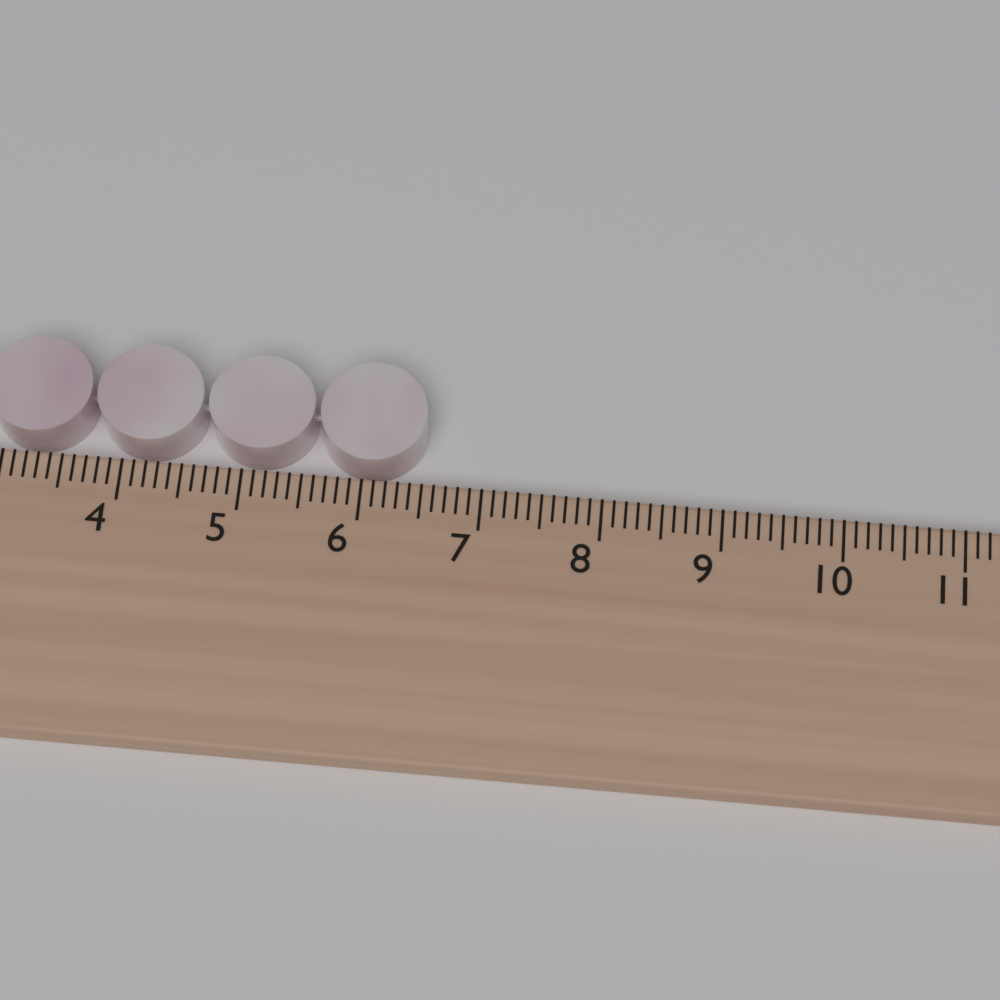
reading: 6.5 cm
